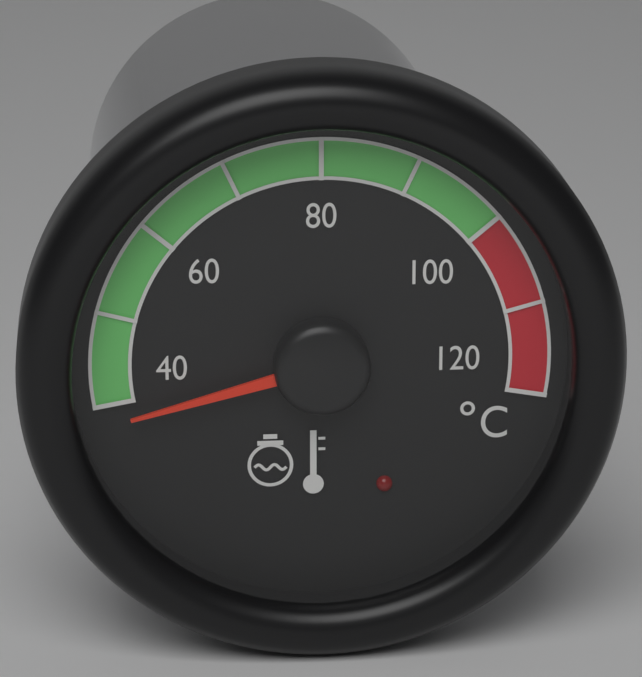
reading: 38 °C
